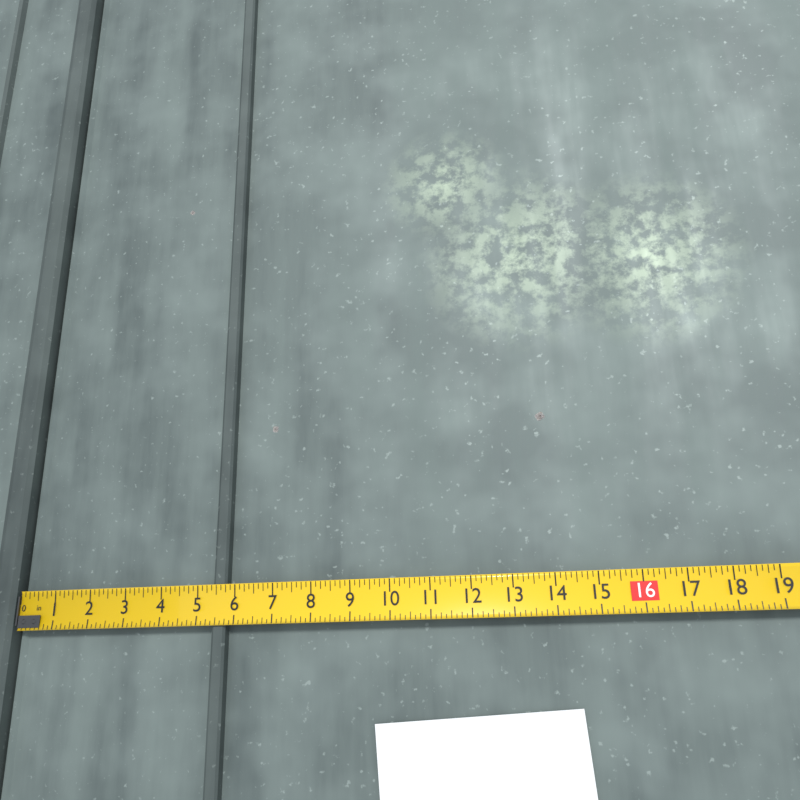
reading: 5.750 in
